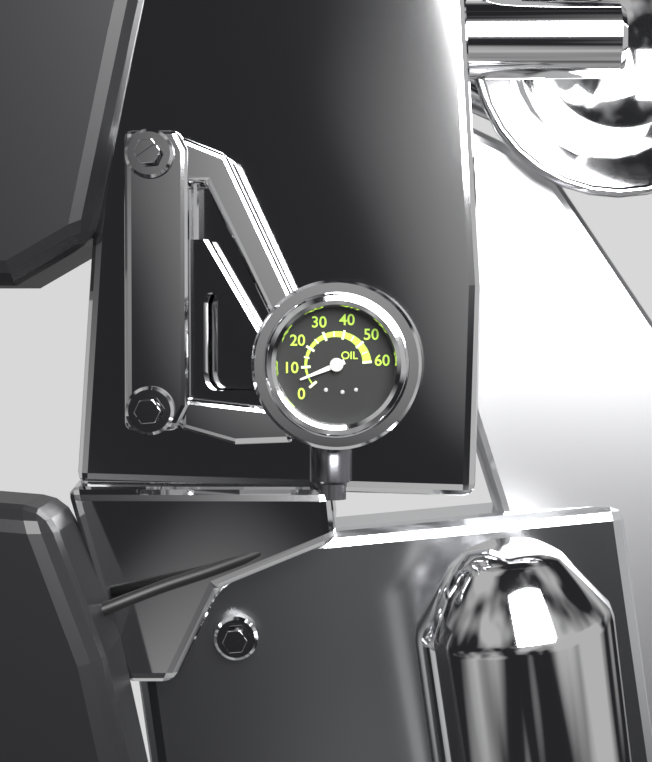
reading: 5 (no unit)
